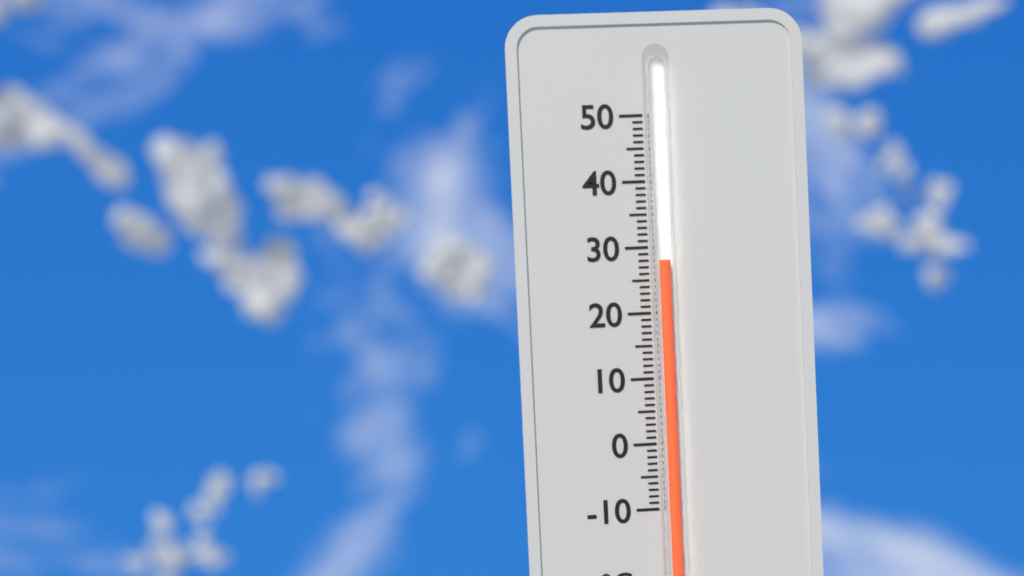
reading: 28 °C
